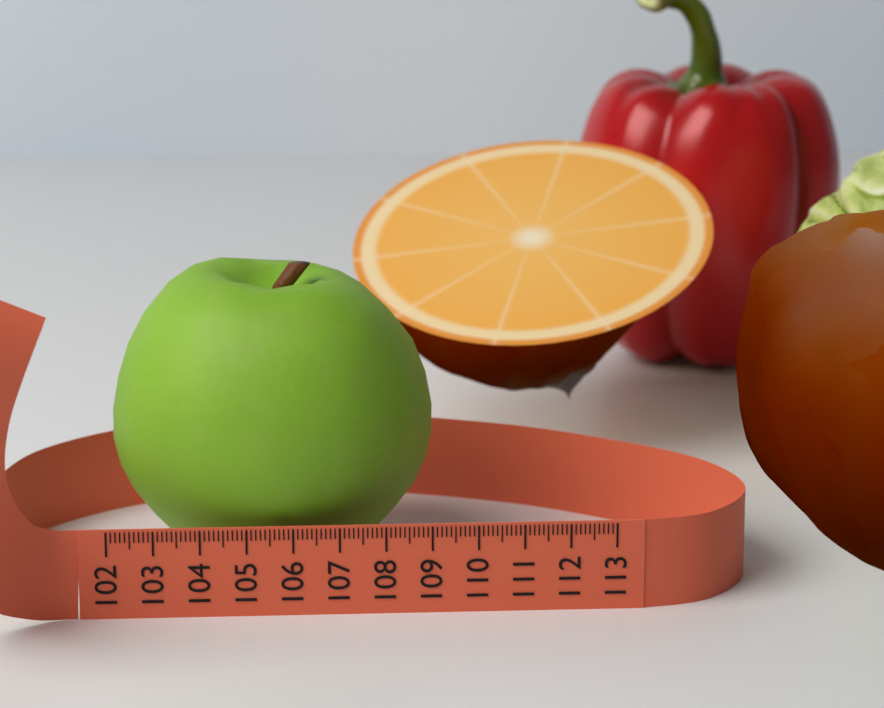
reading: 109.2 (no unit)
